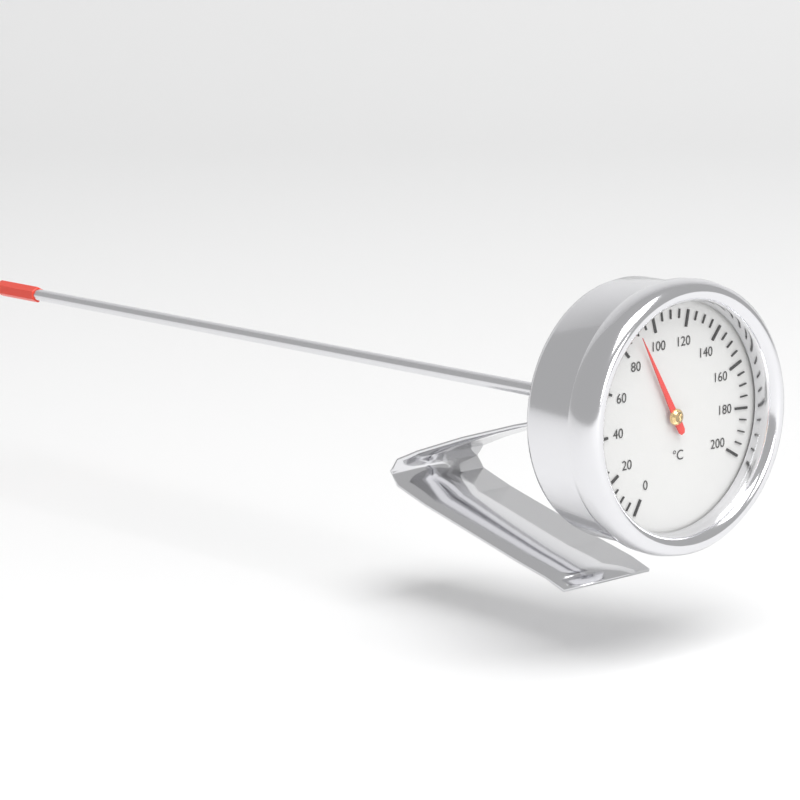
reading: 90 °C
